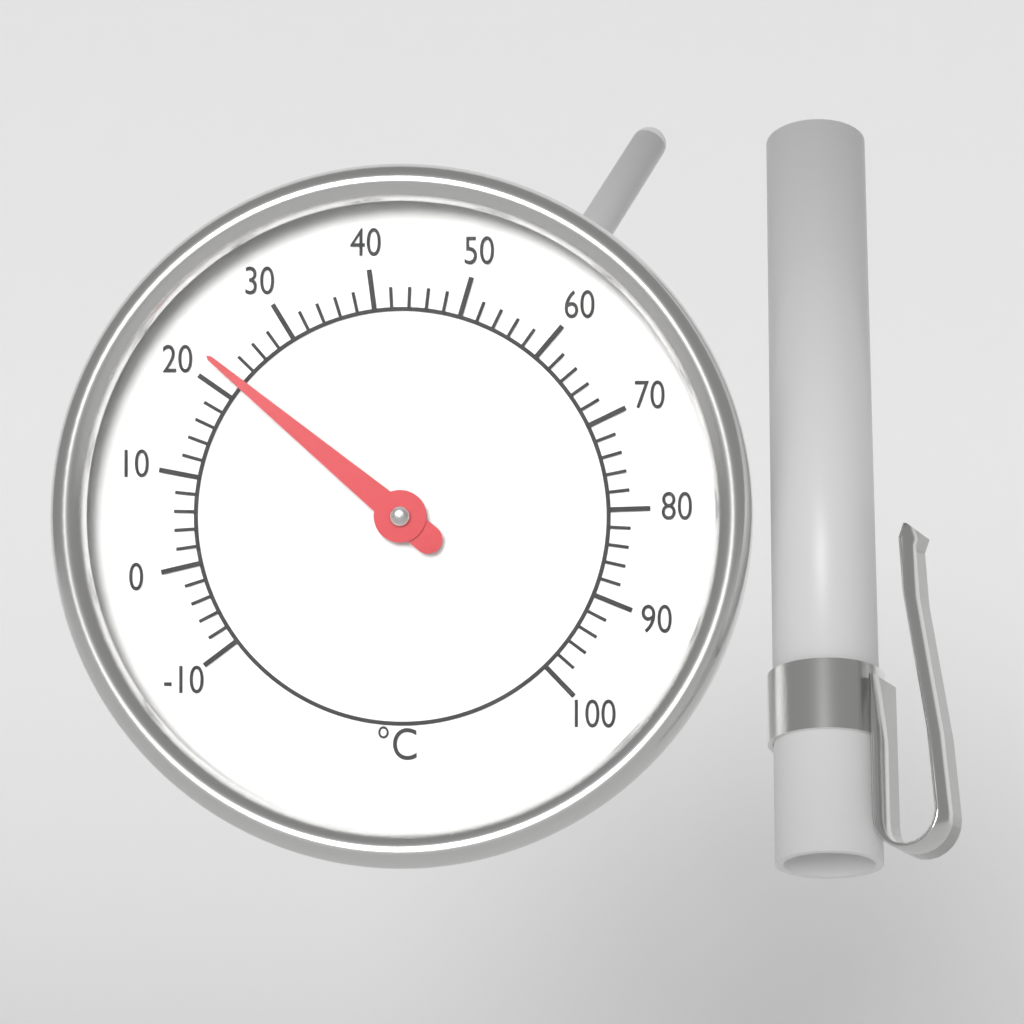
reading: 22 °C
